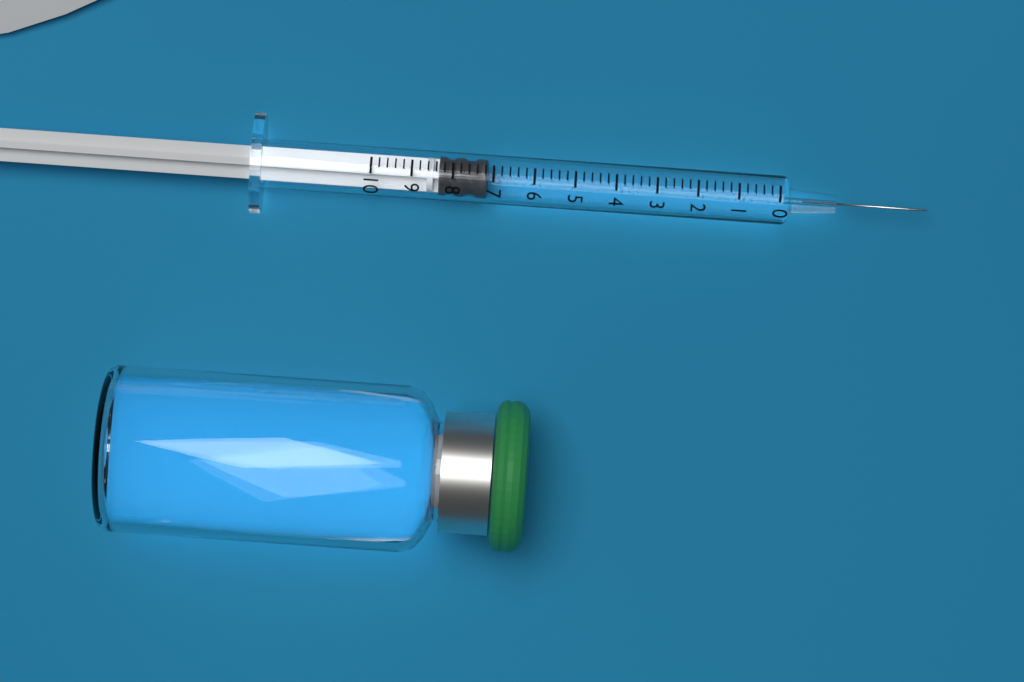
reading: 7.2 (no unit)
